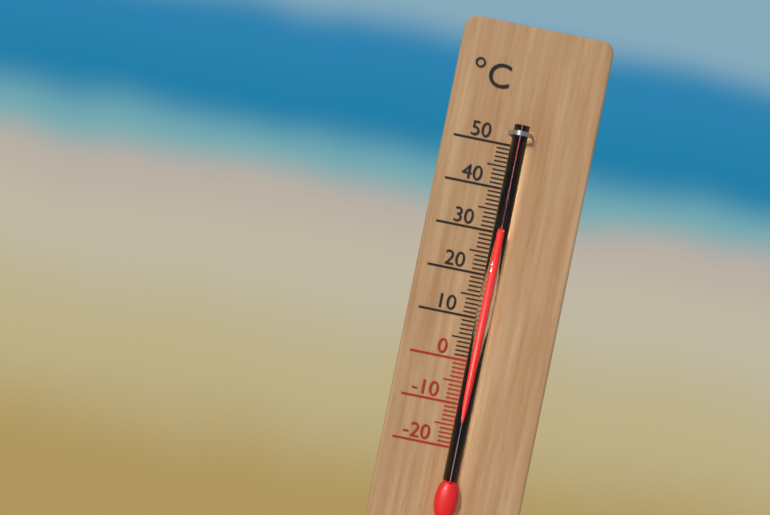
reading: 30 °C
